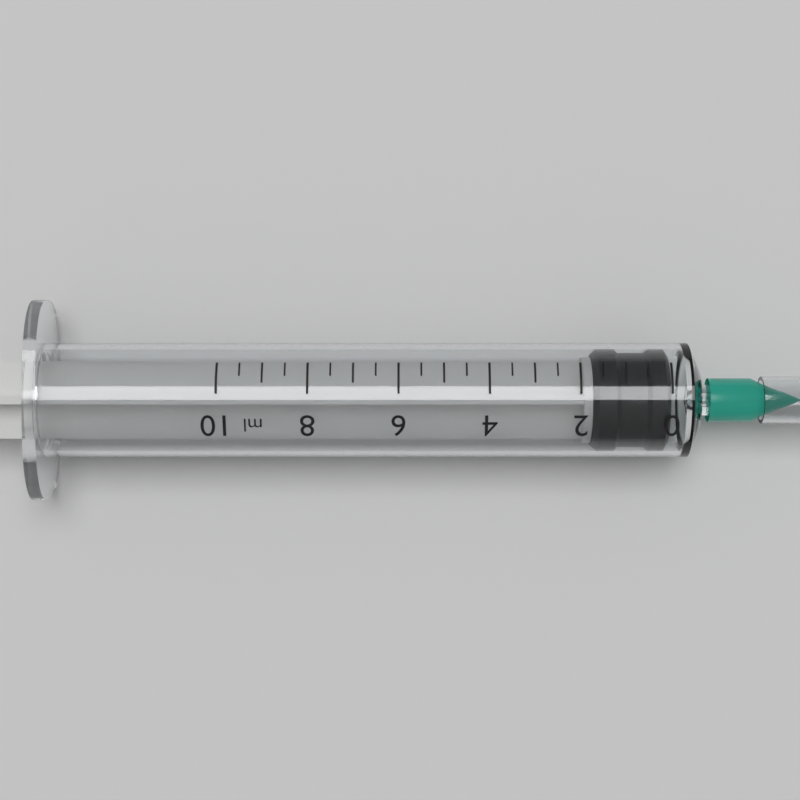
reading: 0.0 ml
